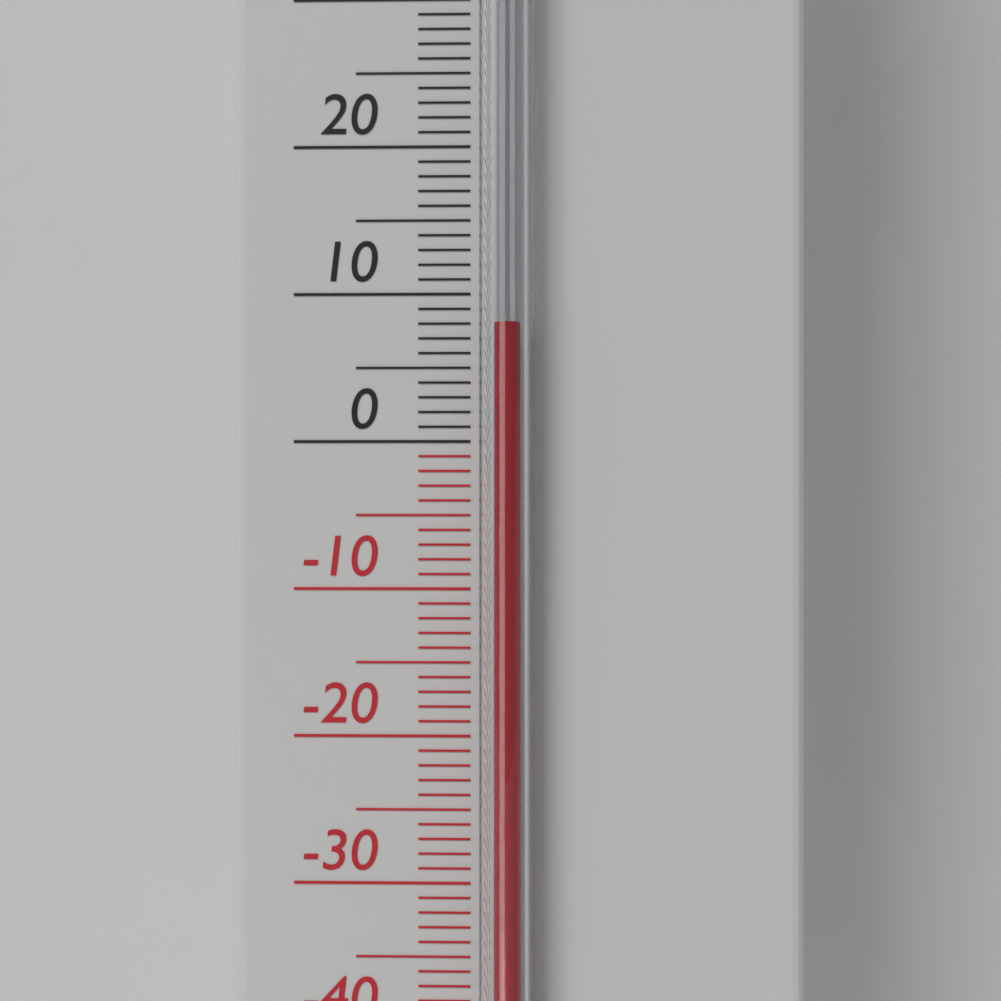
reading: 8 °C
